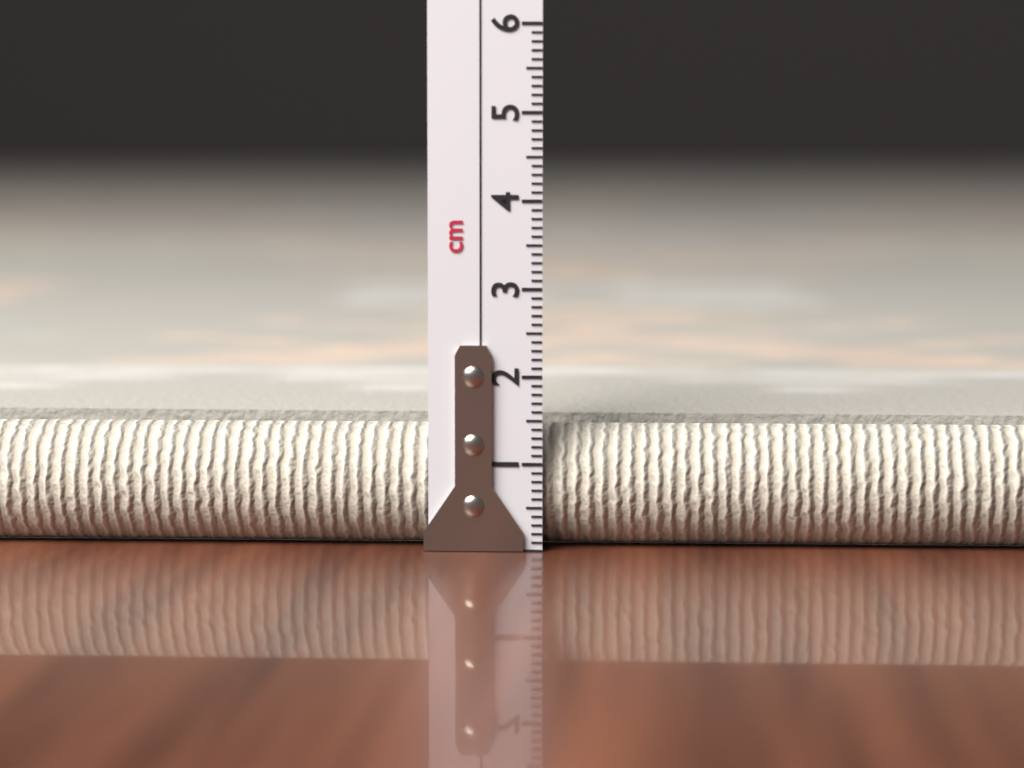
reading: 1.4 cm
